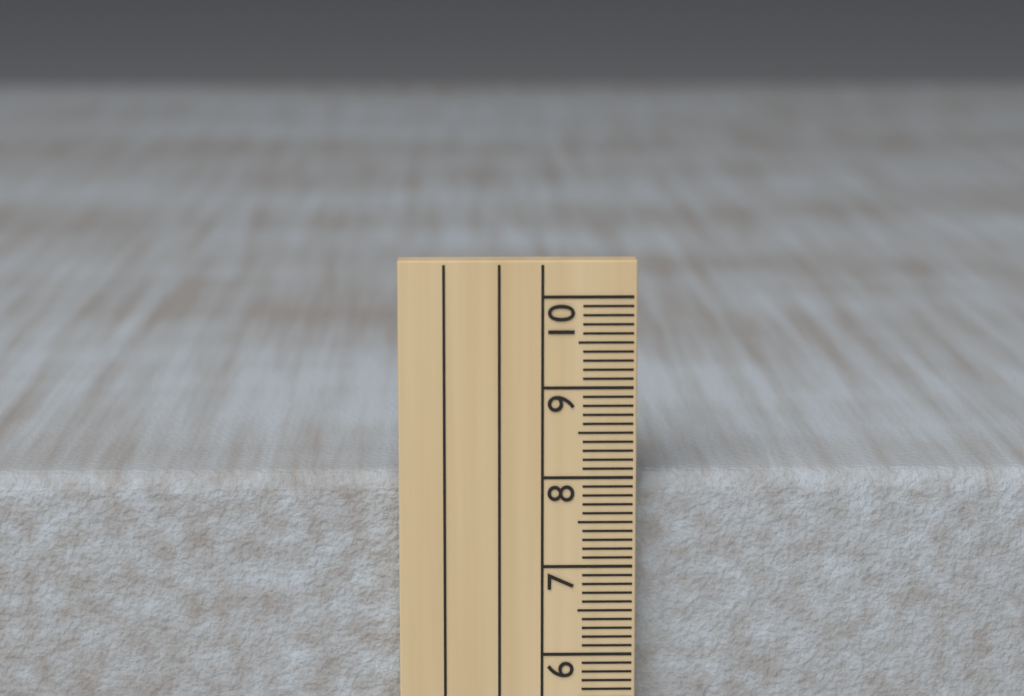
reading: 8.0 cm
